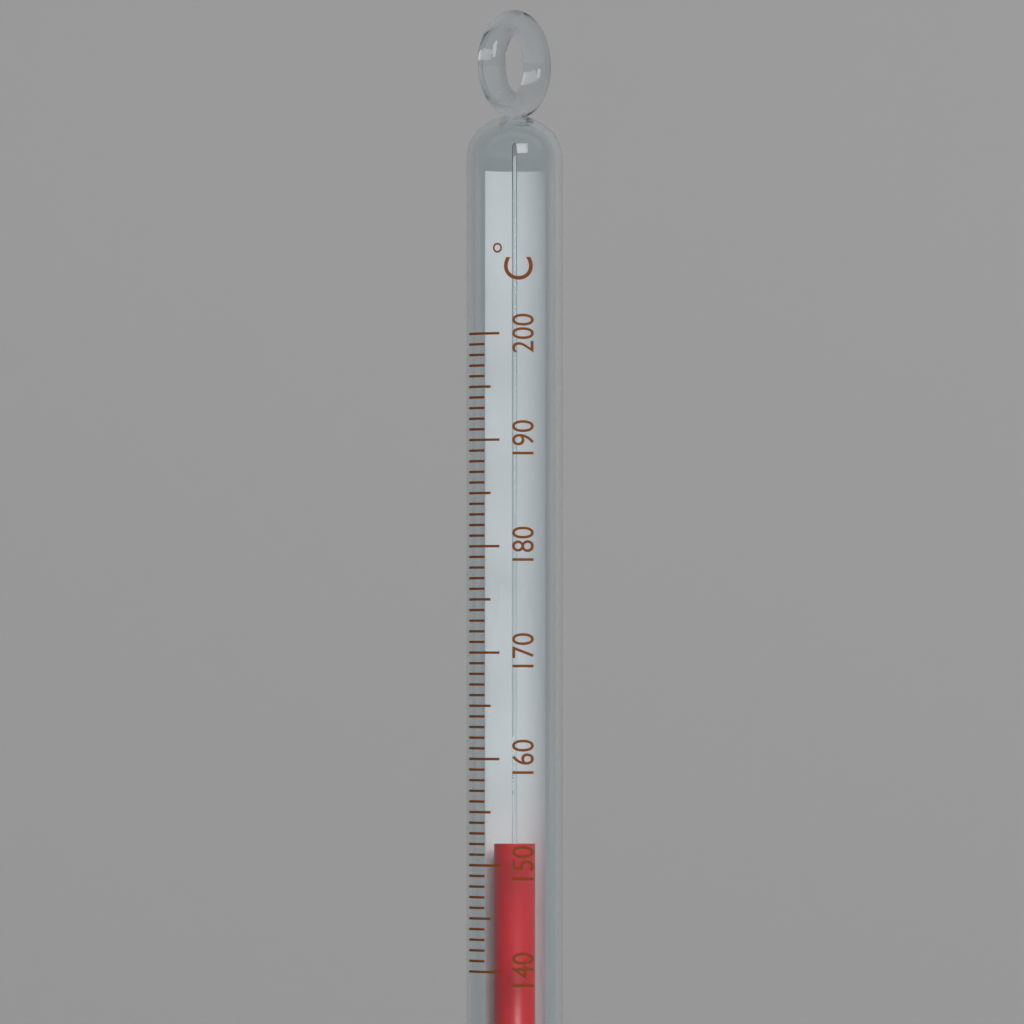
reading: 152 °C
